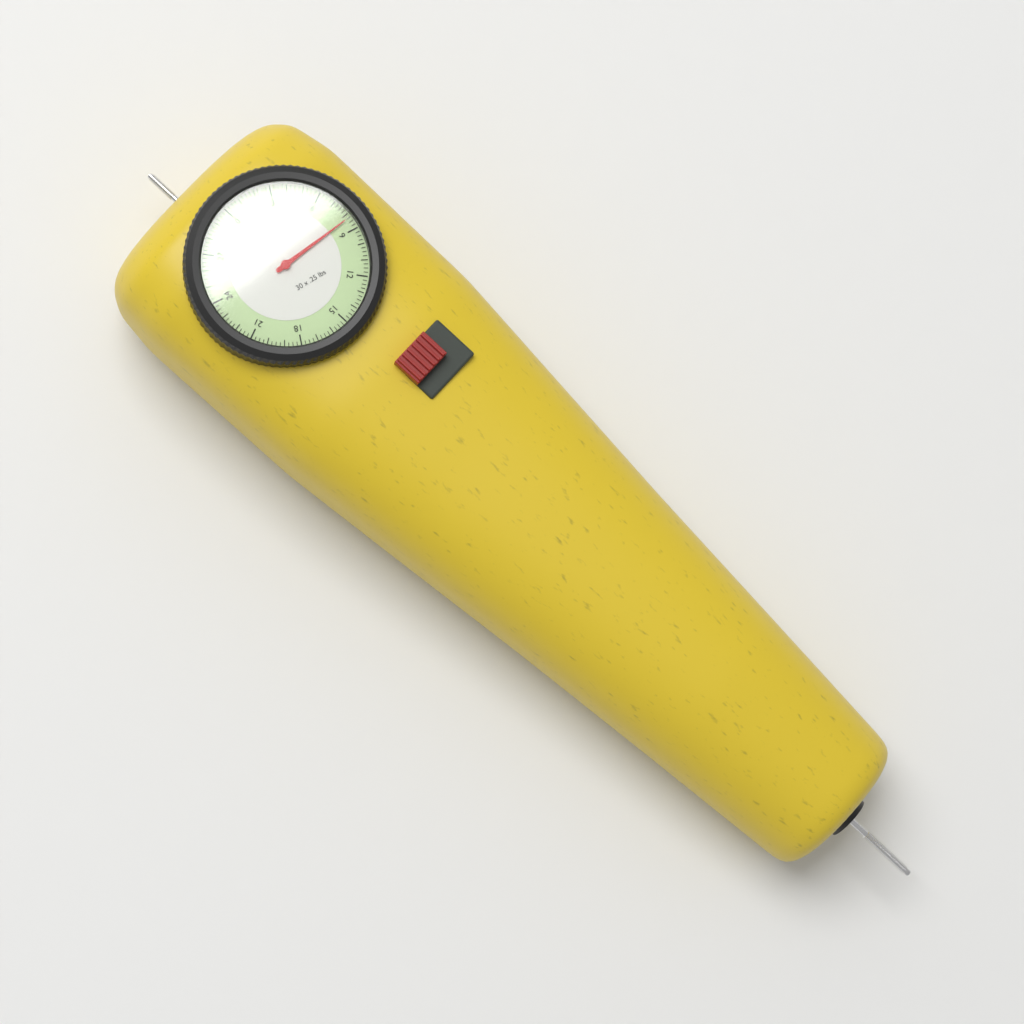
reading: 8.25 lbs
